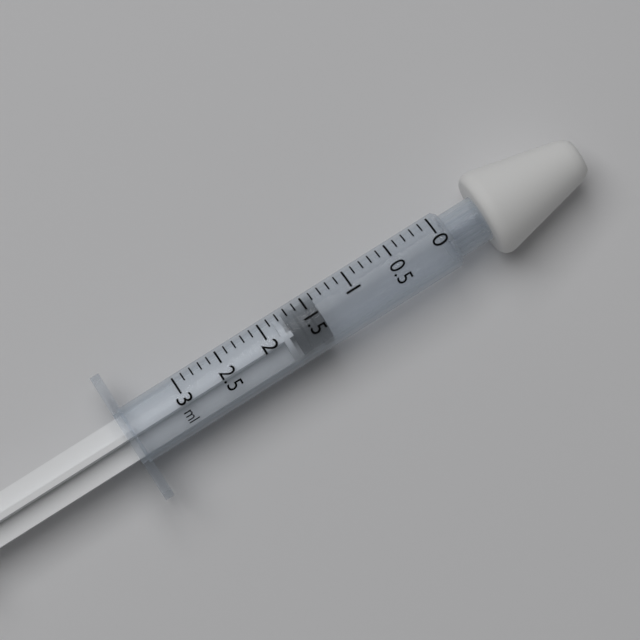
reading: 1.4 ml
